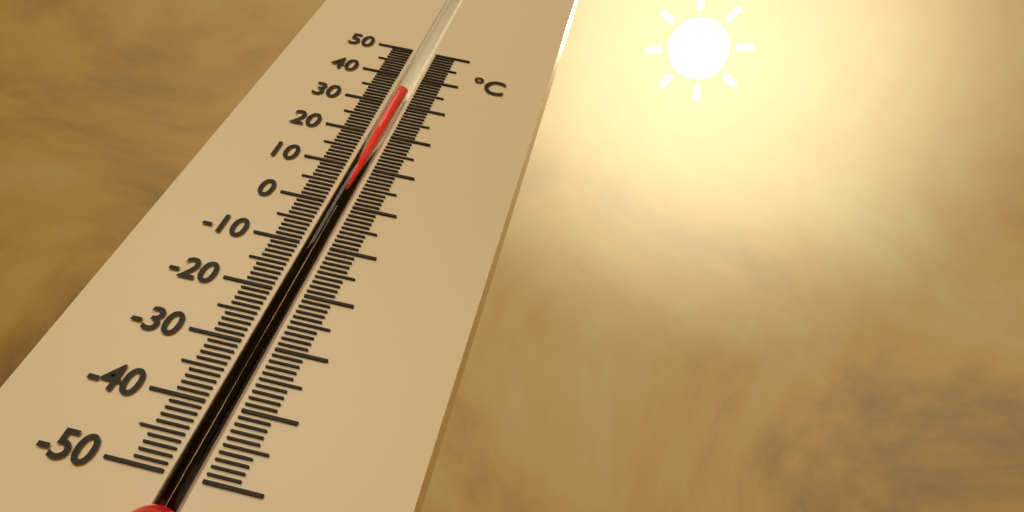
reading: 35 °C
